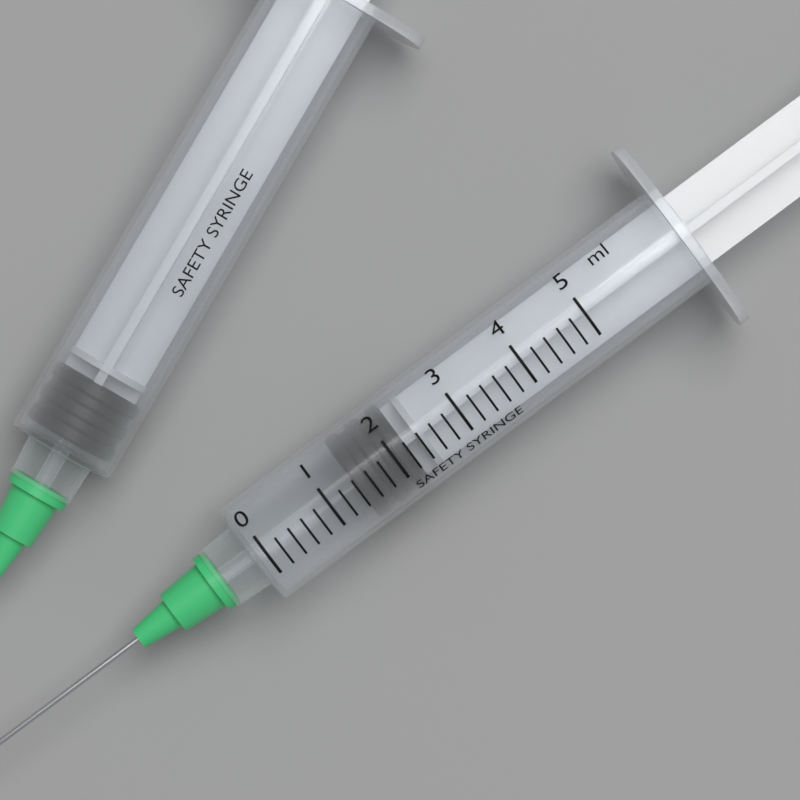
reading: 1.4 ml
